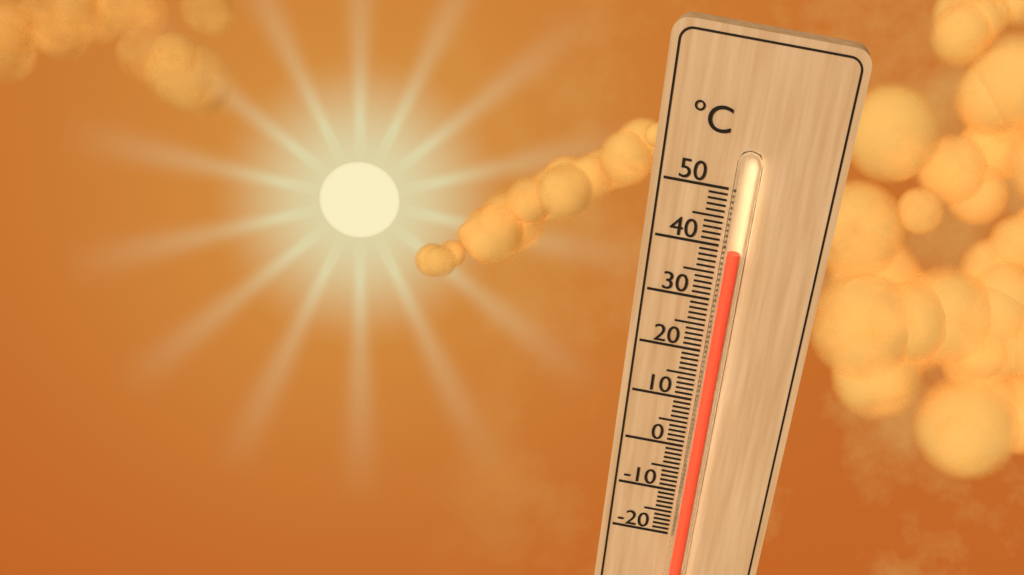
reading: 40 °C
